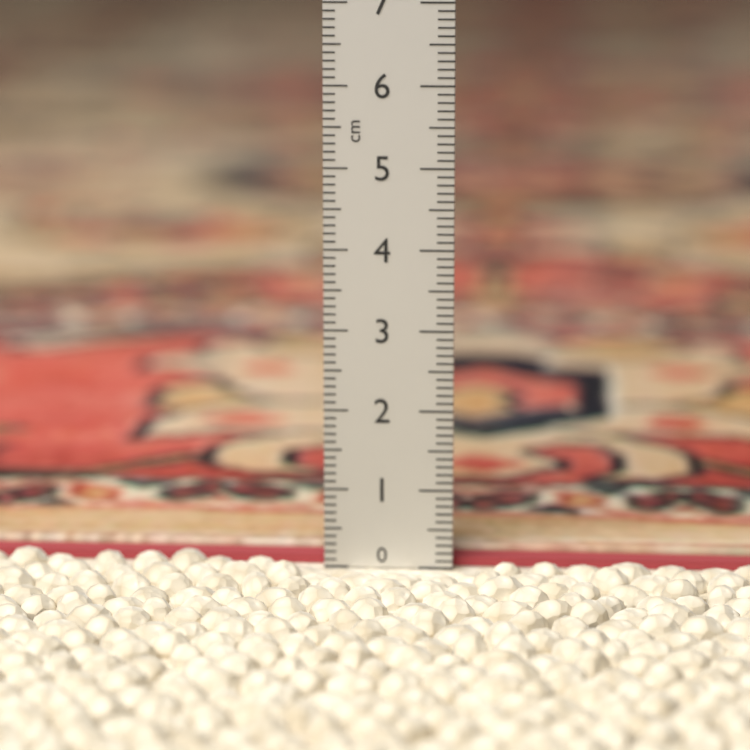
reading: 0.2 cm
